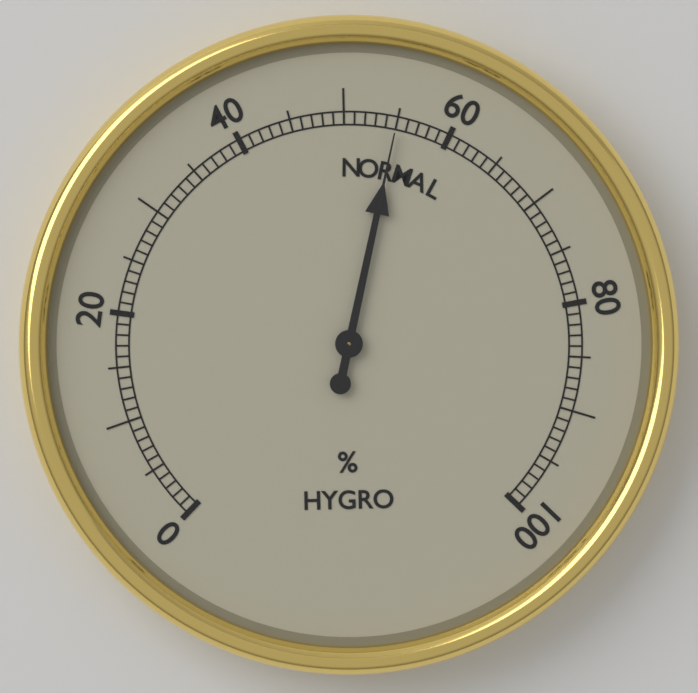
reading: 55 %
